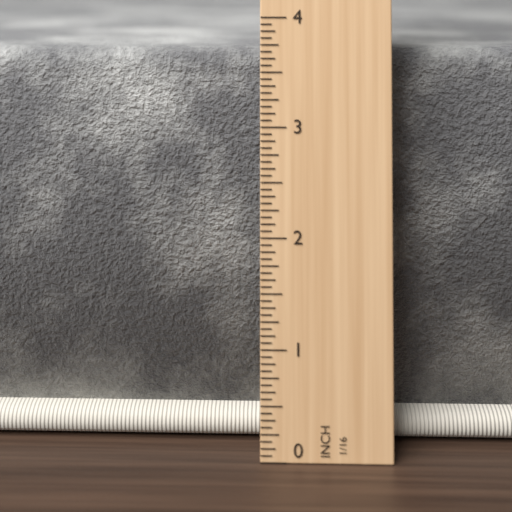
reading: 3.6875 in
